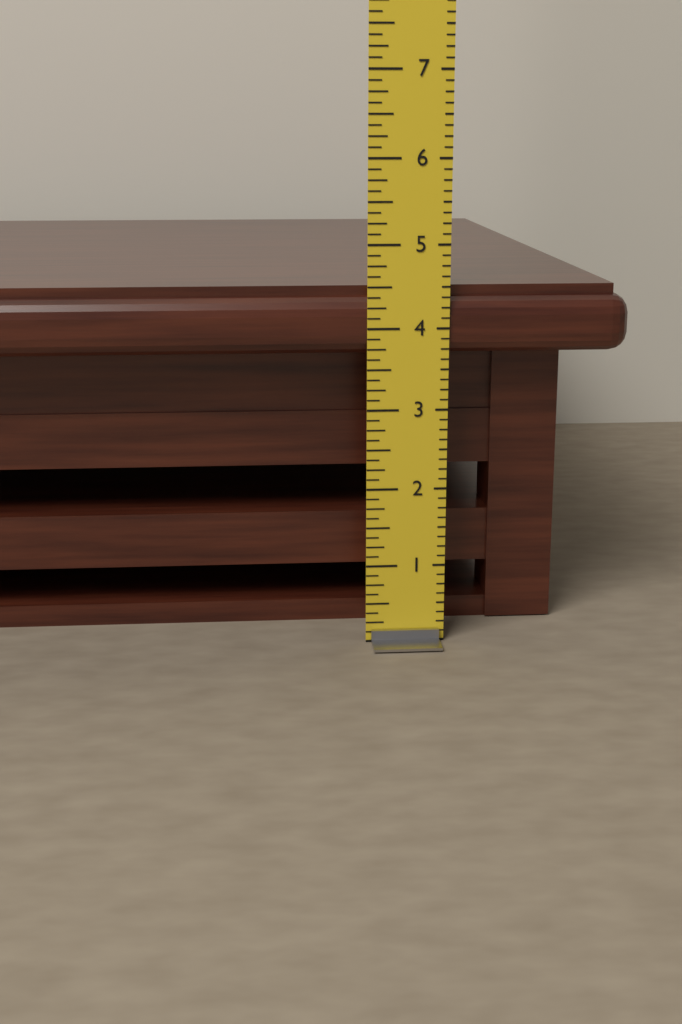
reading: 4.500 in
